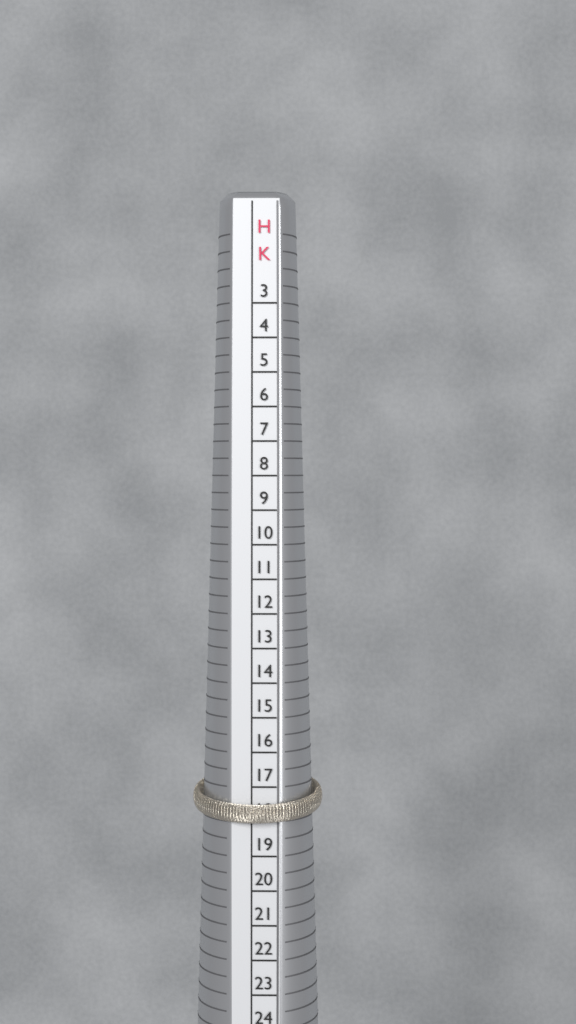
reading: 18 HK
